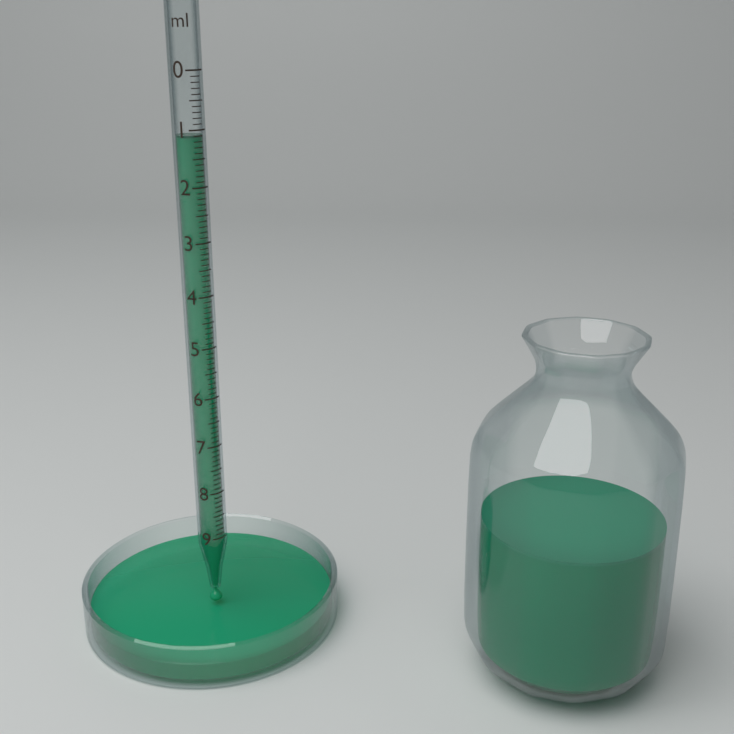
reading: 1.1 ml
